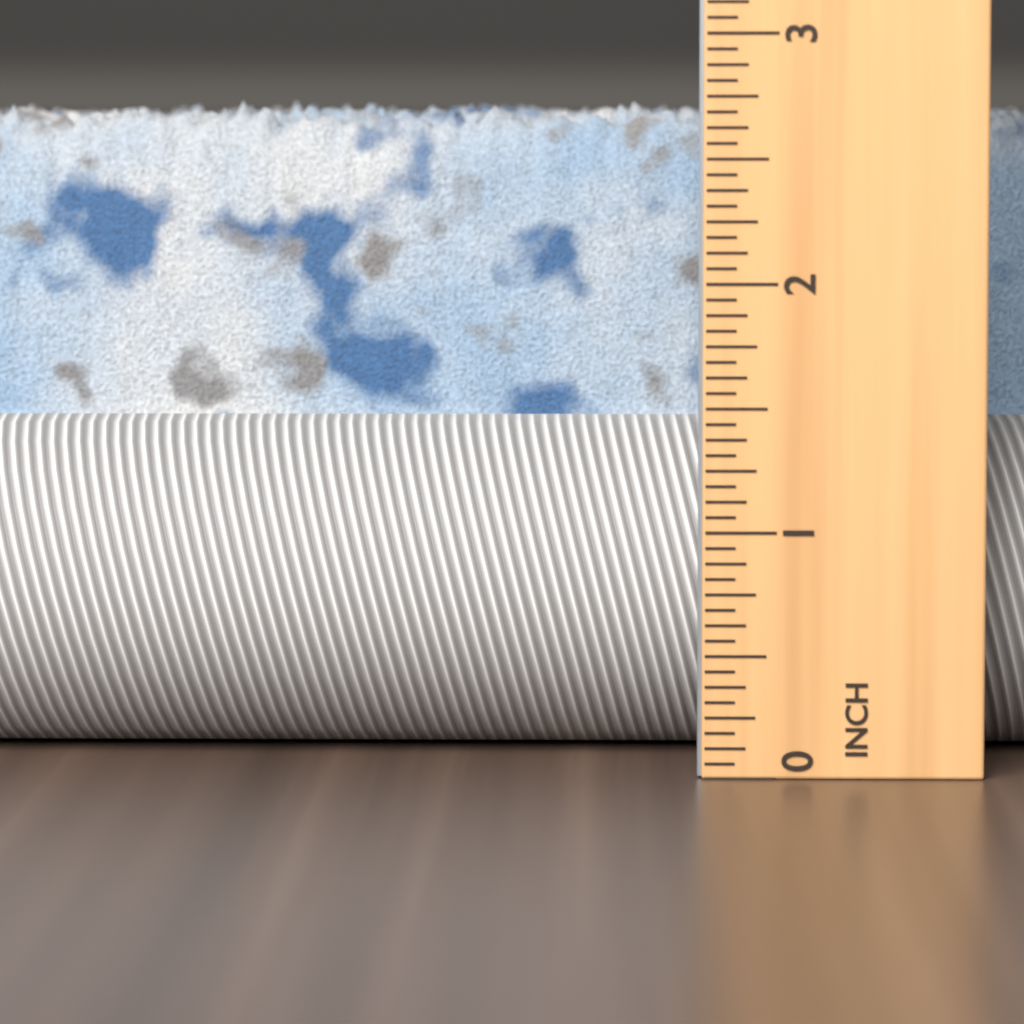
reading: 2.8125 in
